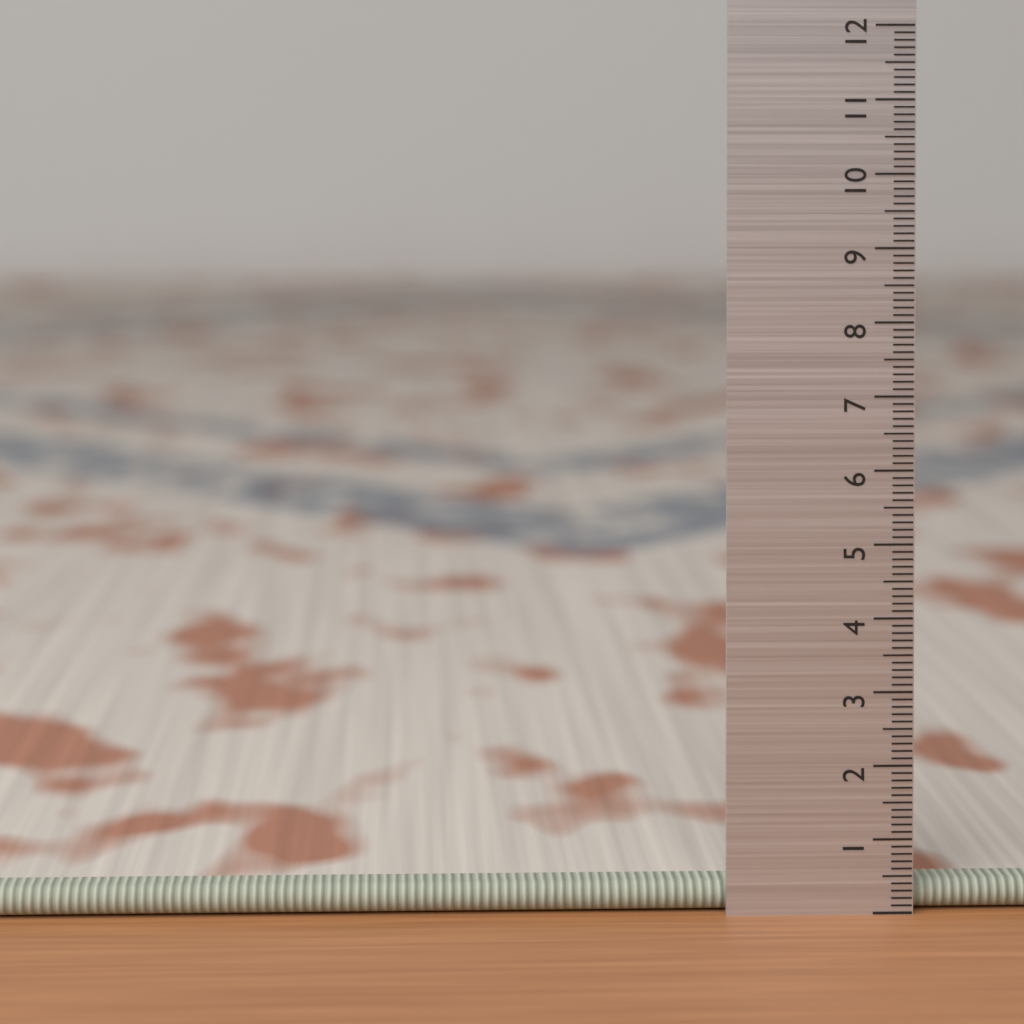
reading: 0.4 (no unit)
